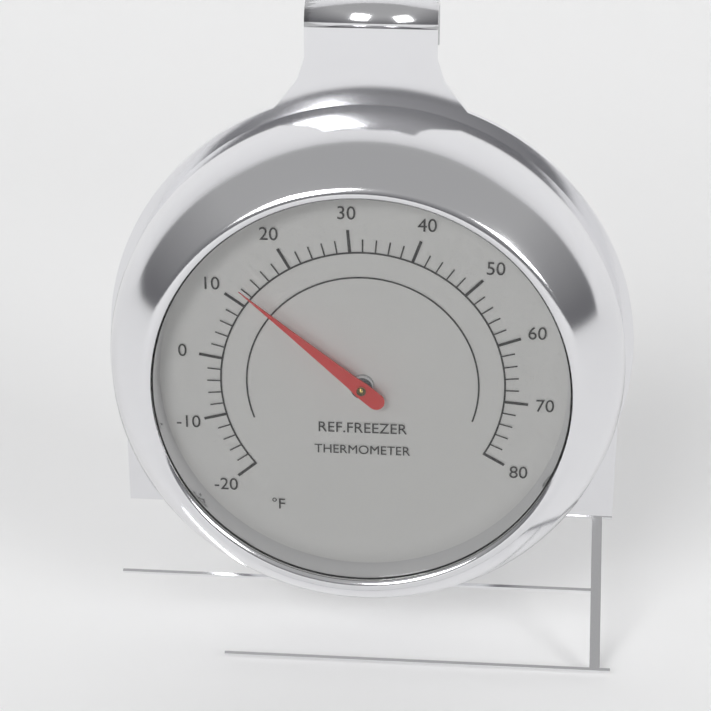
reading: 12 °F
